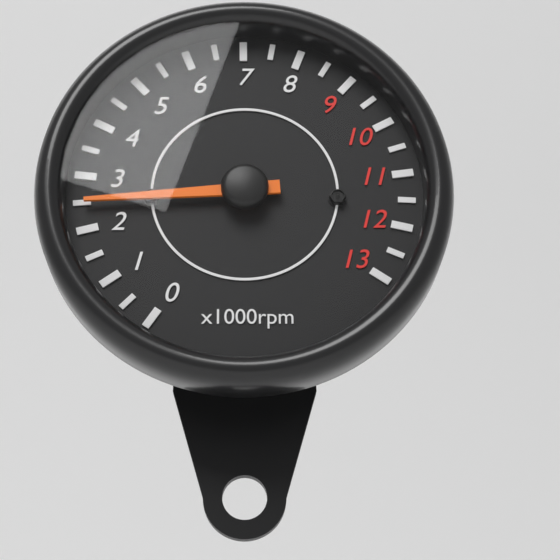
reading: 2500 rpm
